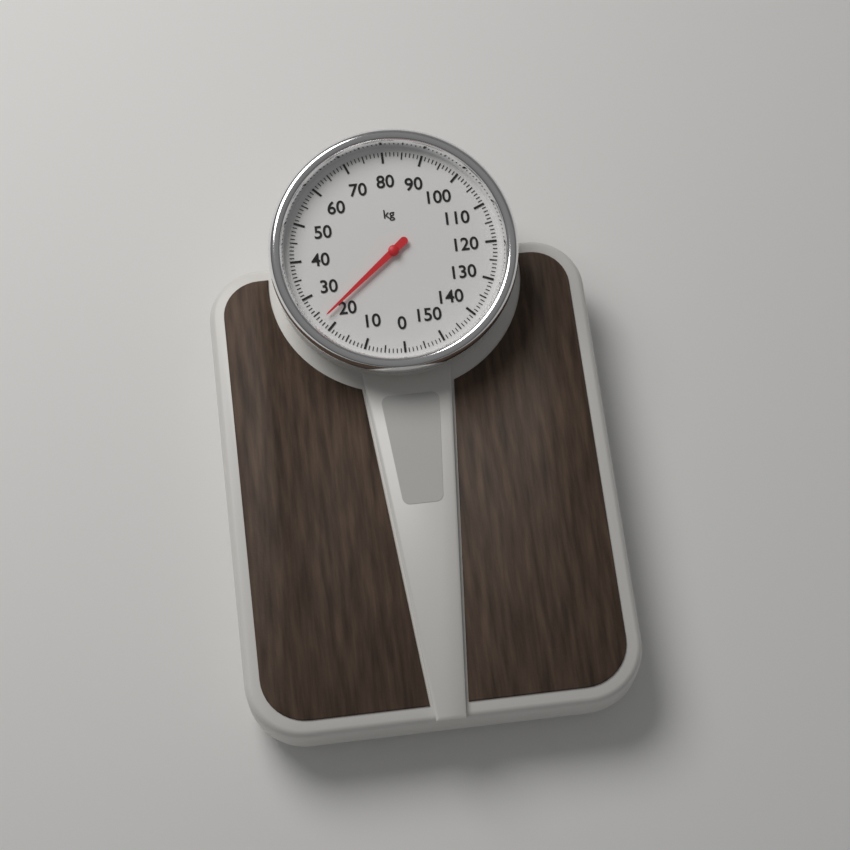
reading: 23 kg
